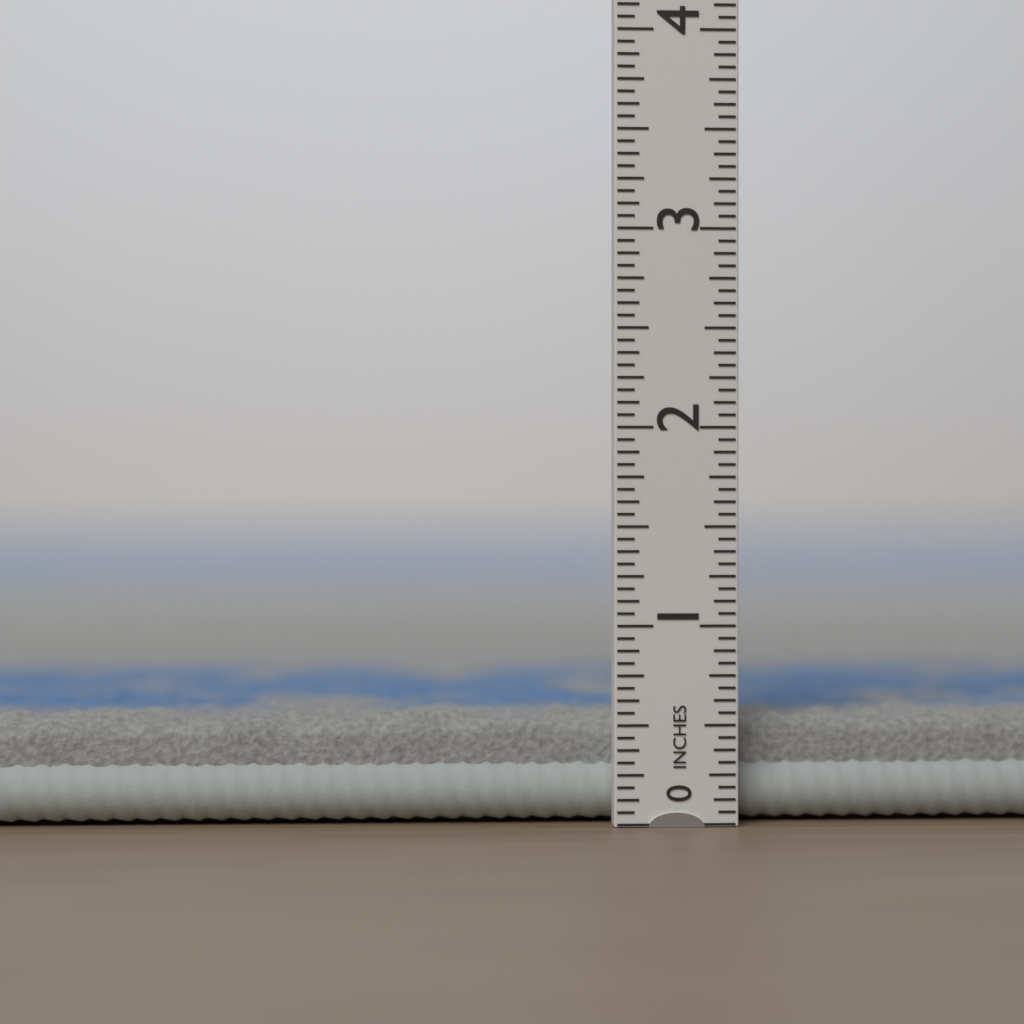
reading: 0.5625 in
